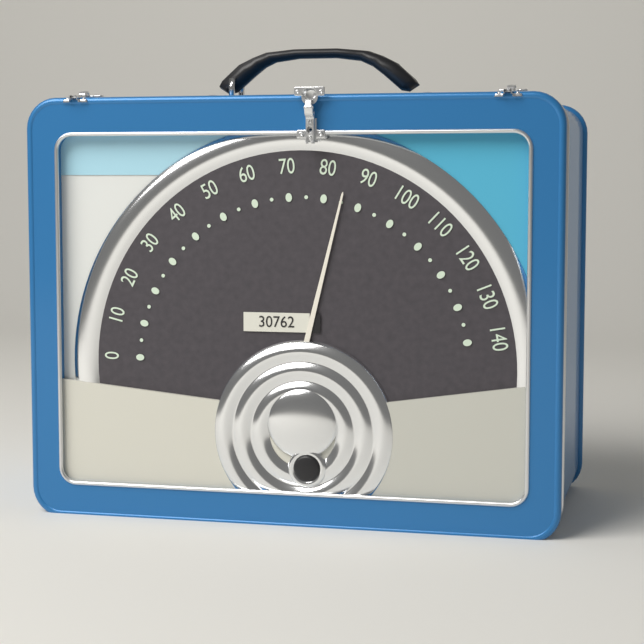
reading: 85 (no unit)
